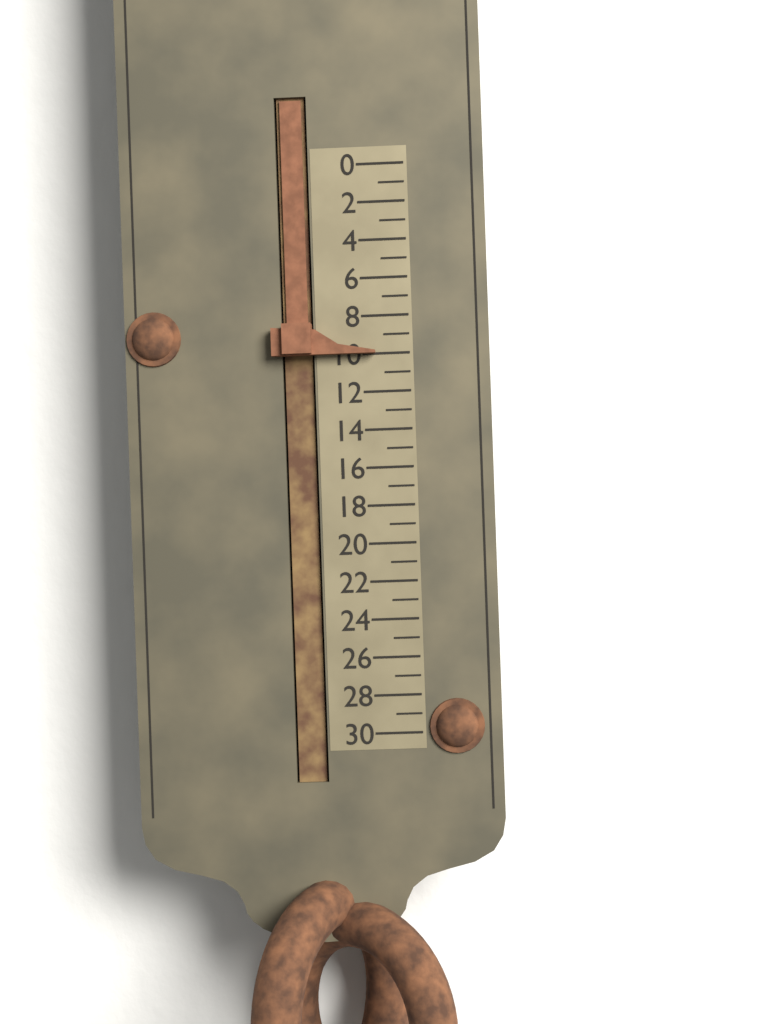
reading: 10 (no unit)
